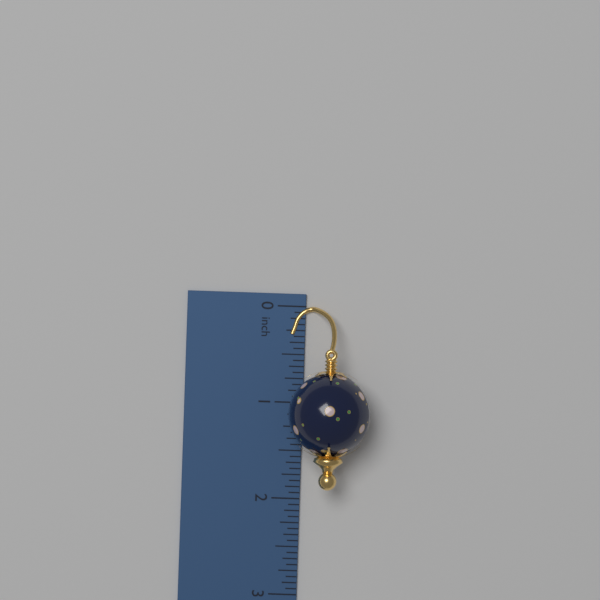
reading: 1.8750 inch
